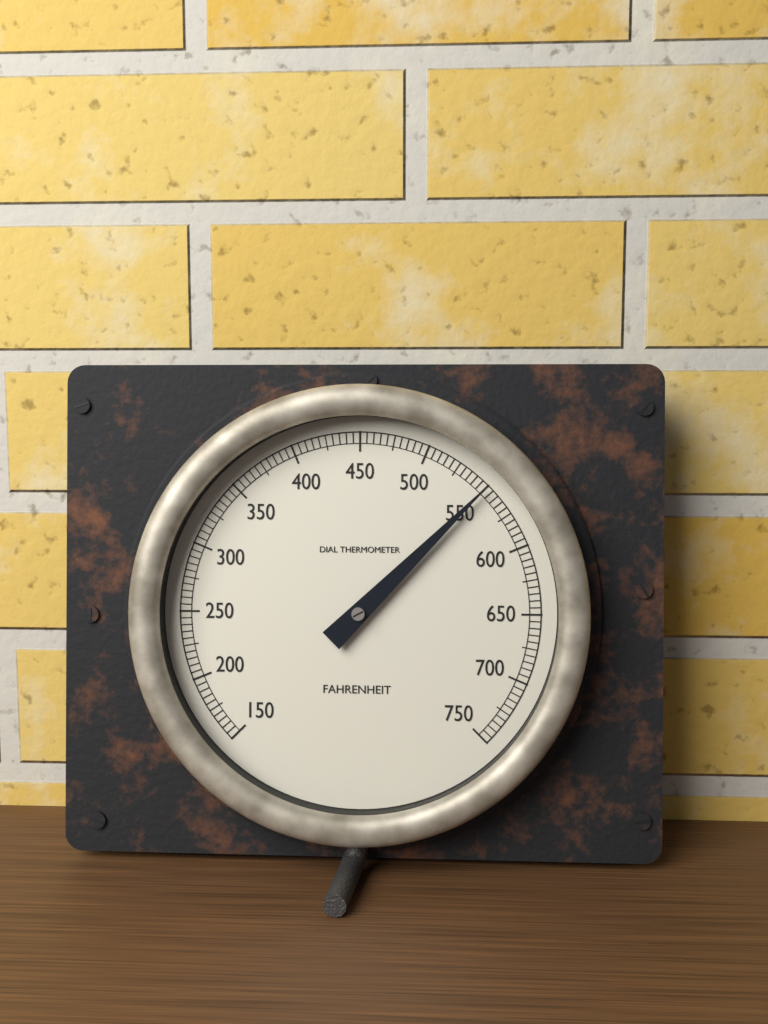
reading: 550 °F
